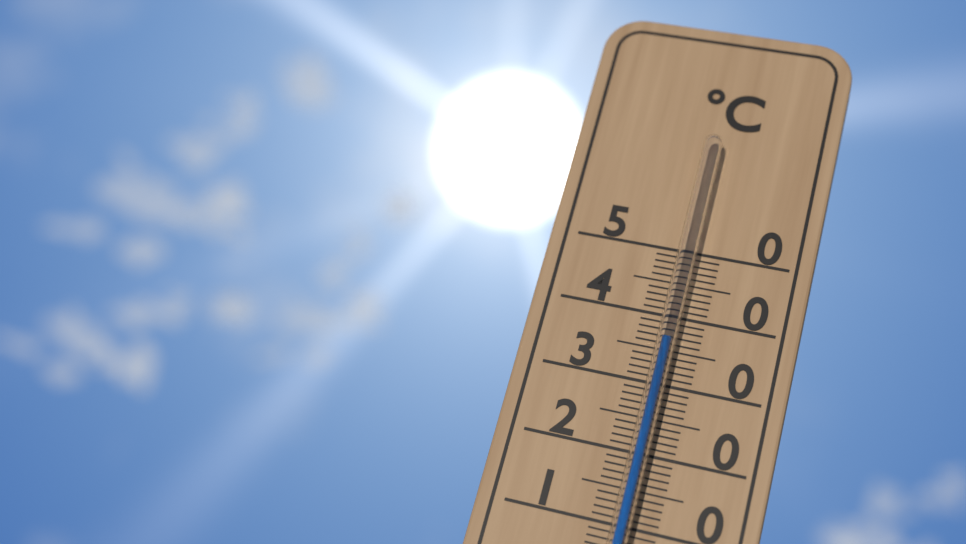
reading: 36 °C
